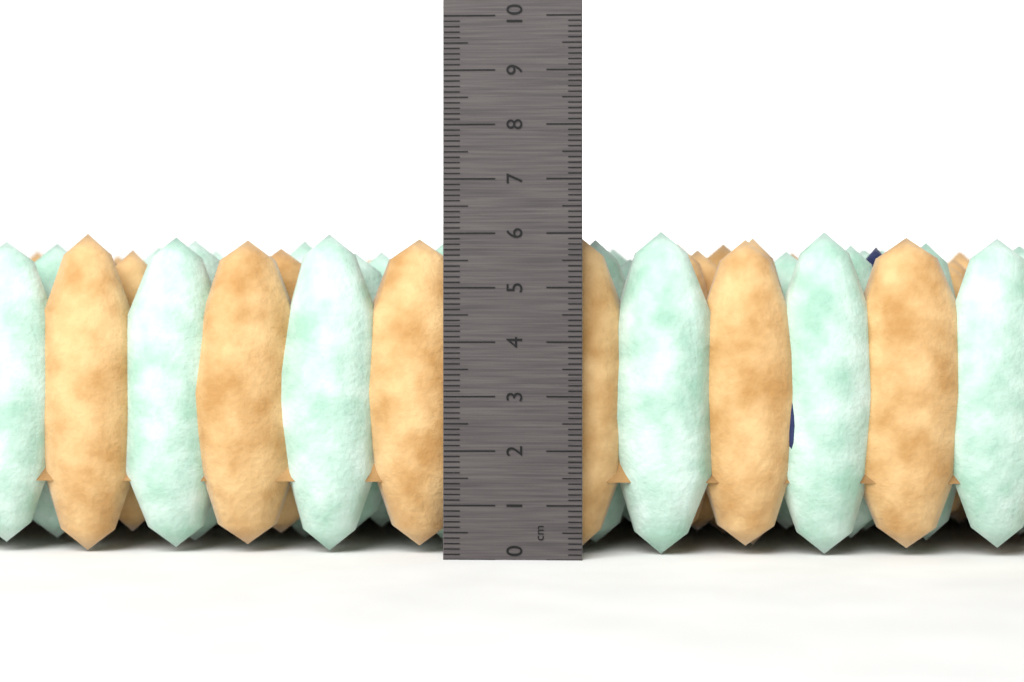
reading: 6.1 cm
